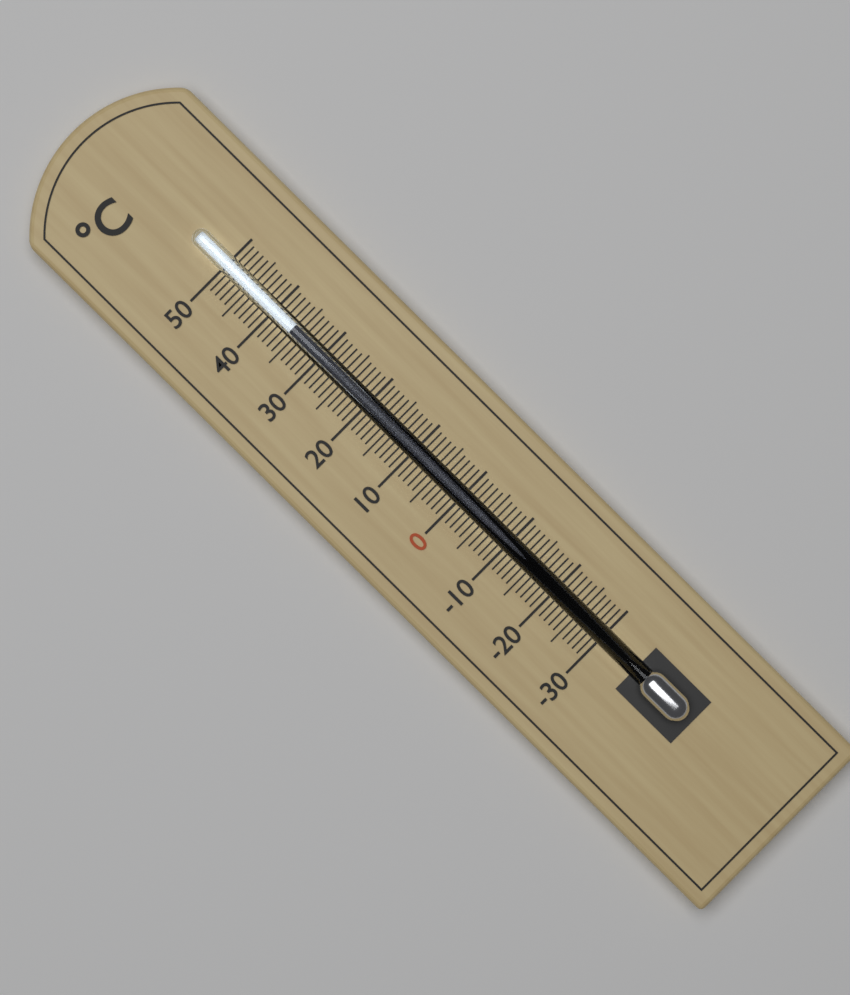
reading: 36 °C
